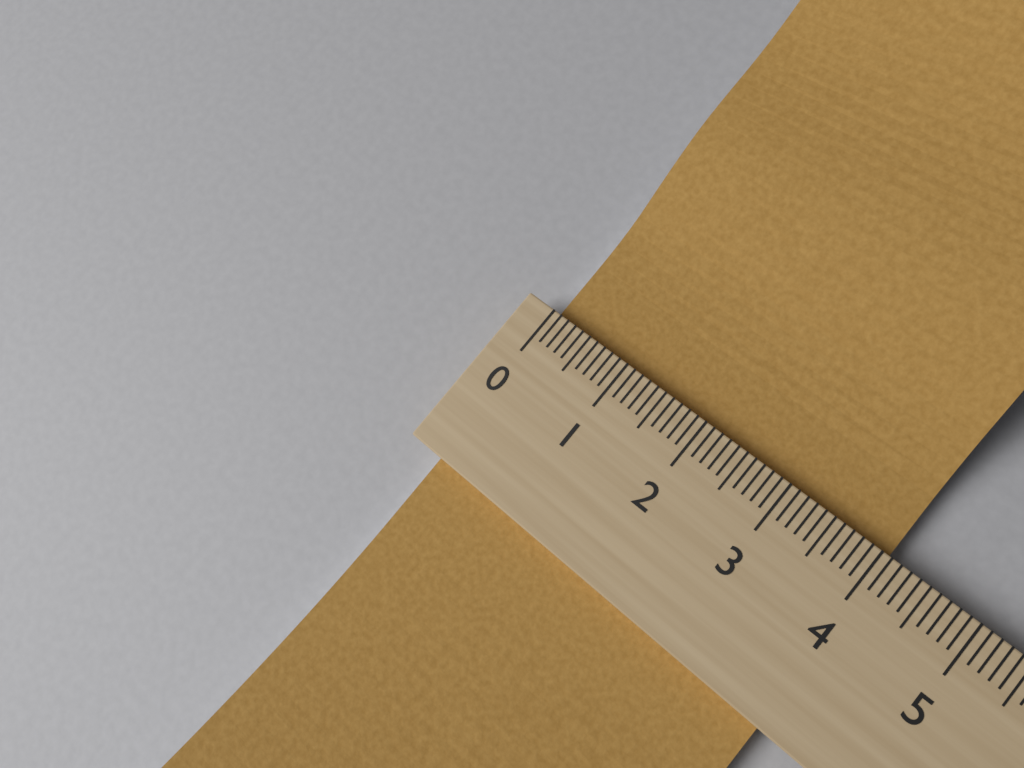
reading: 4.1 (no unit)
